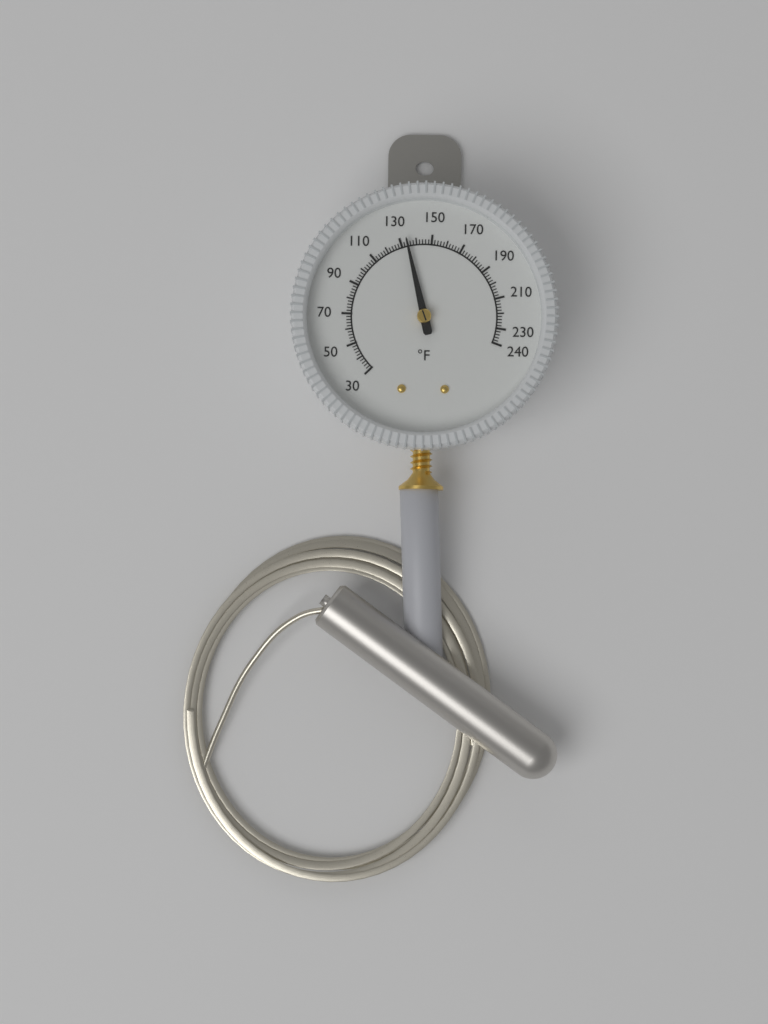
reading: 134 °F
